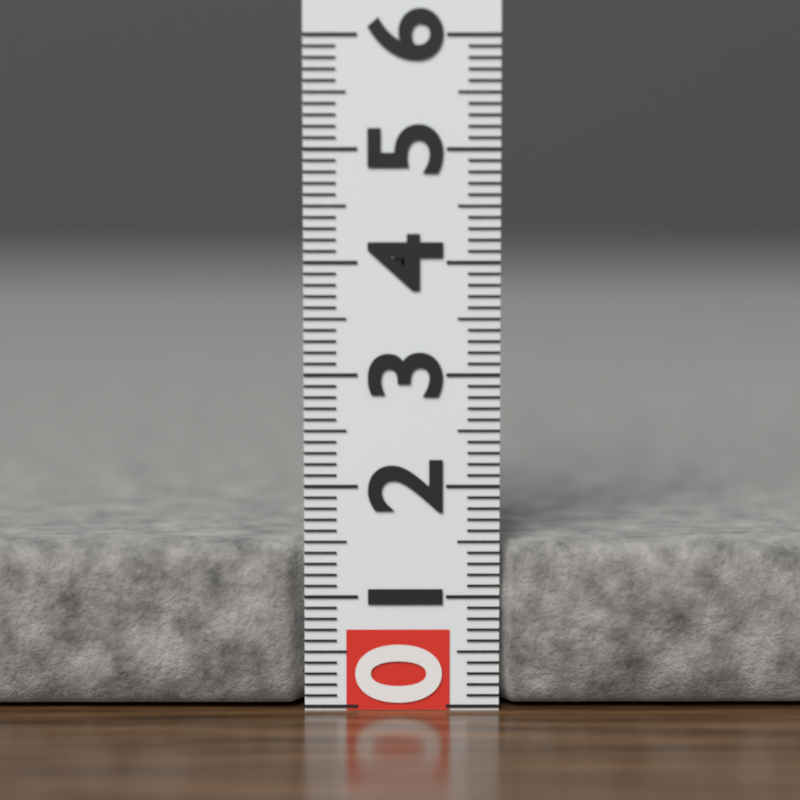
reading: 1.5 (no unit)
